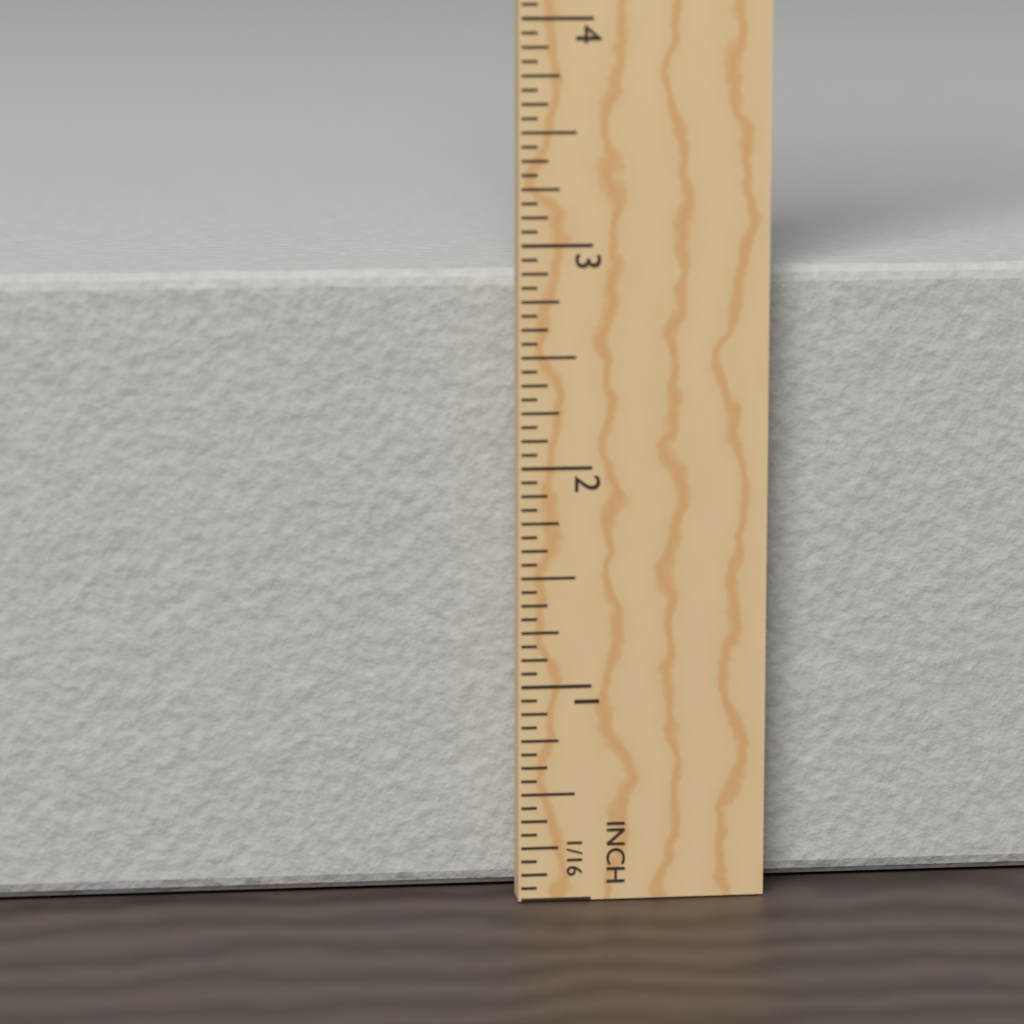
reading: 2.8750 in
